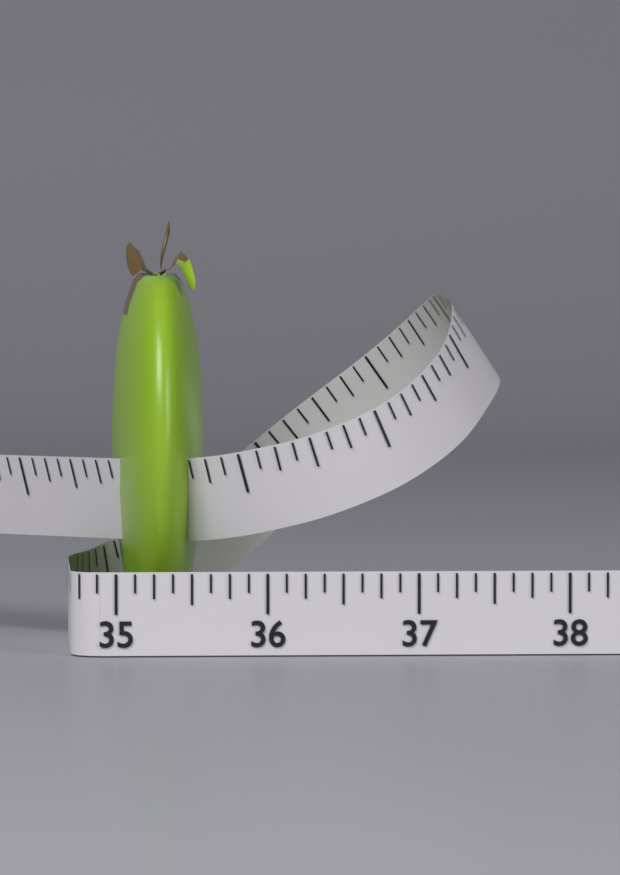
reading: 35.625 (no unit)
